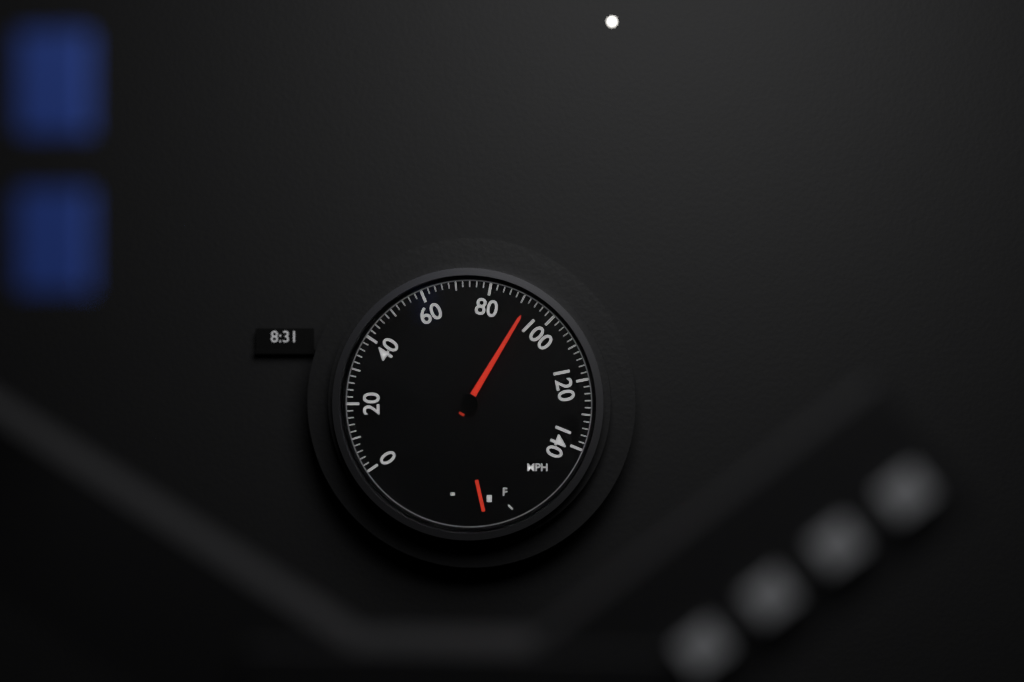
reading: 92 mph
